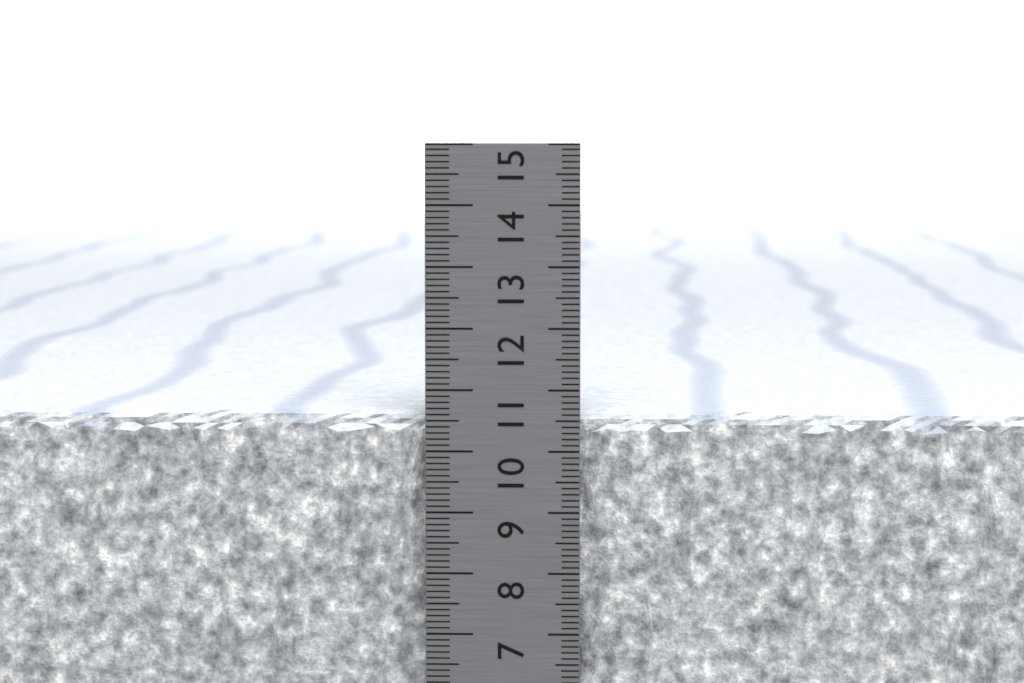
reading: 10.6 cm
